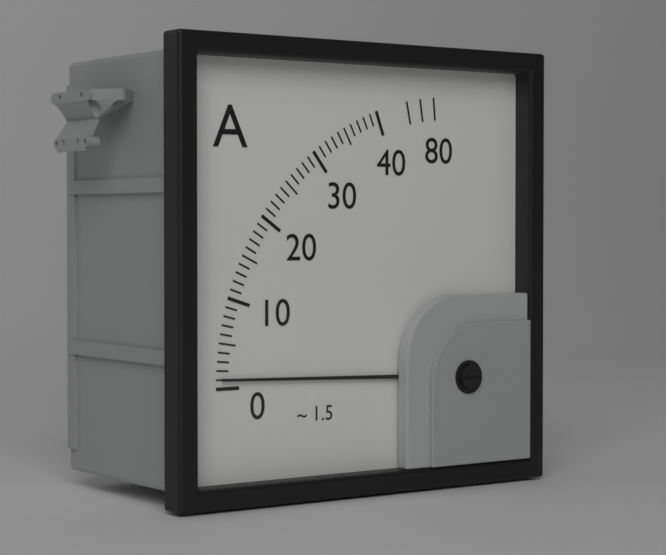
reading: 1 A
